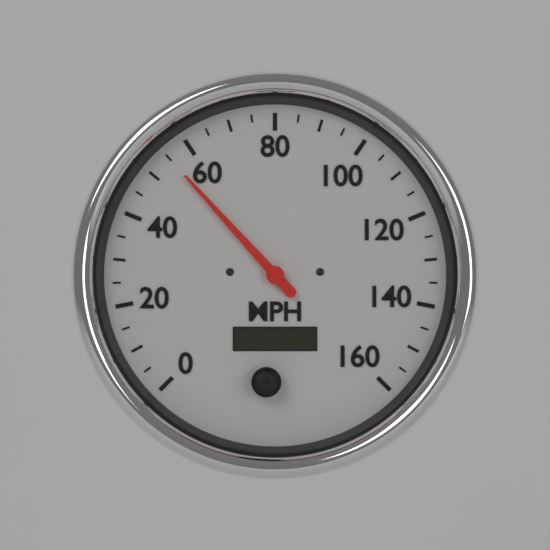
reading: 55 MPH
